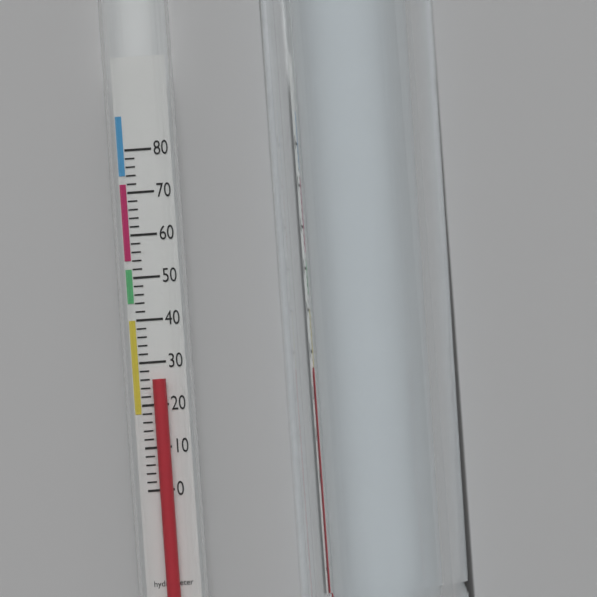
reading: 26 (no unit)
